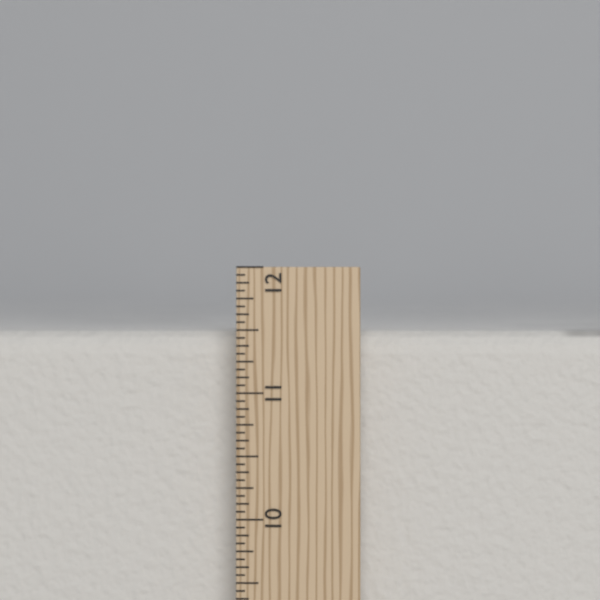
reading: 11.5000 in
